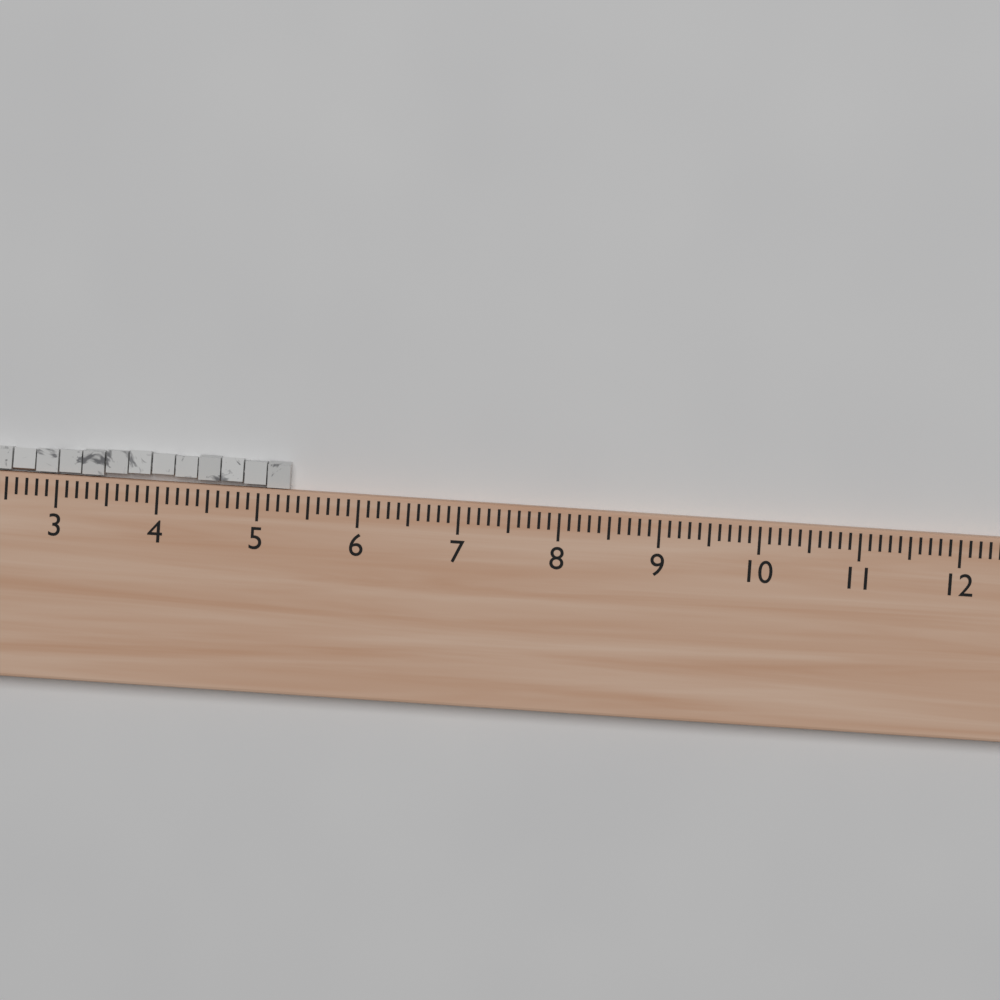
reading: 5.3 (no unit)
